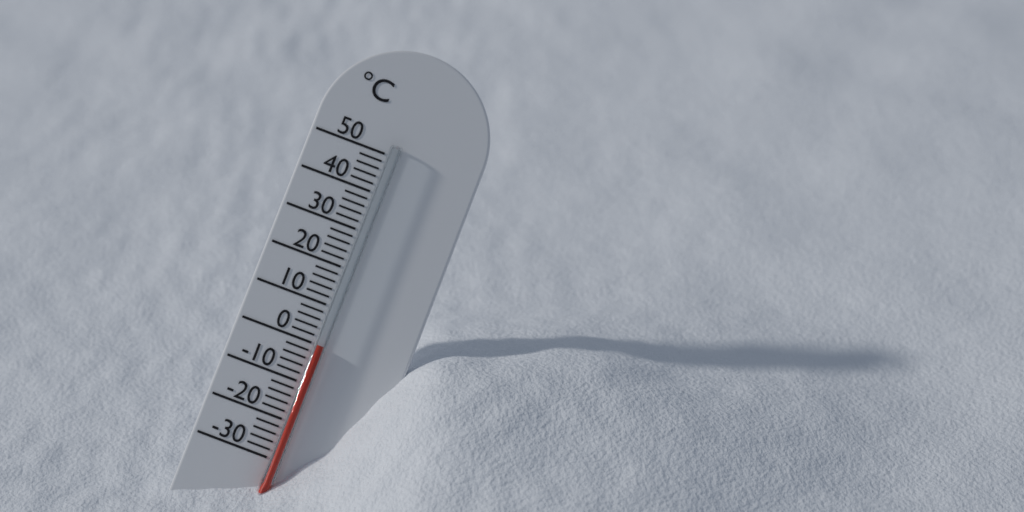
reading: 0 °C
